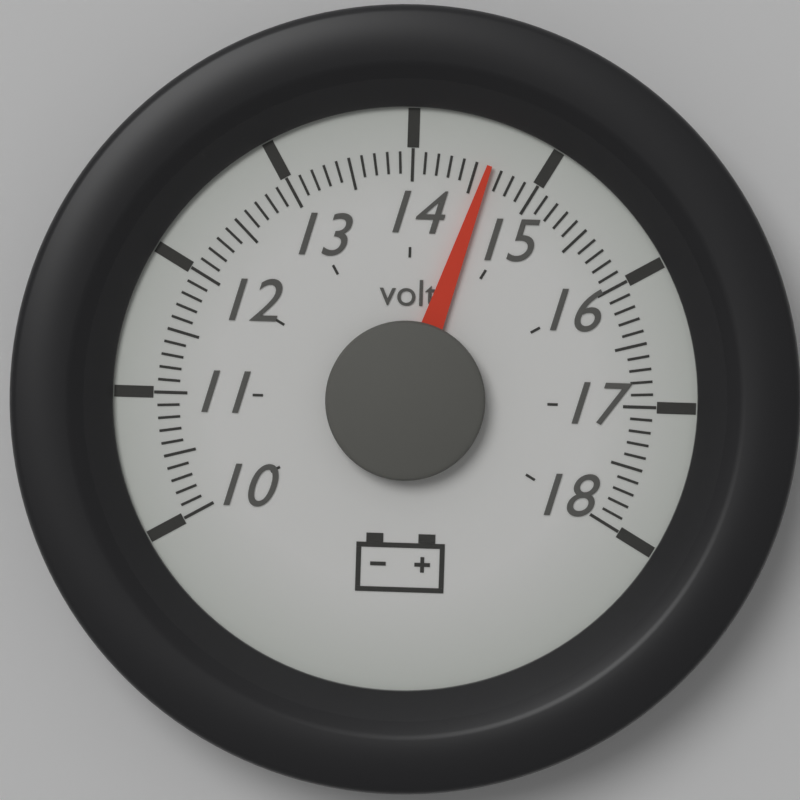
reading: 14.6 volt
